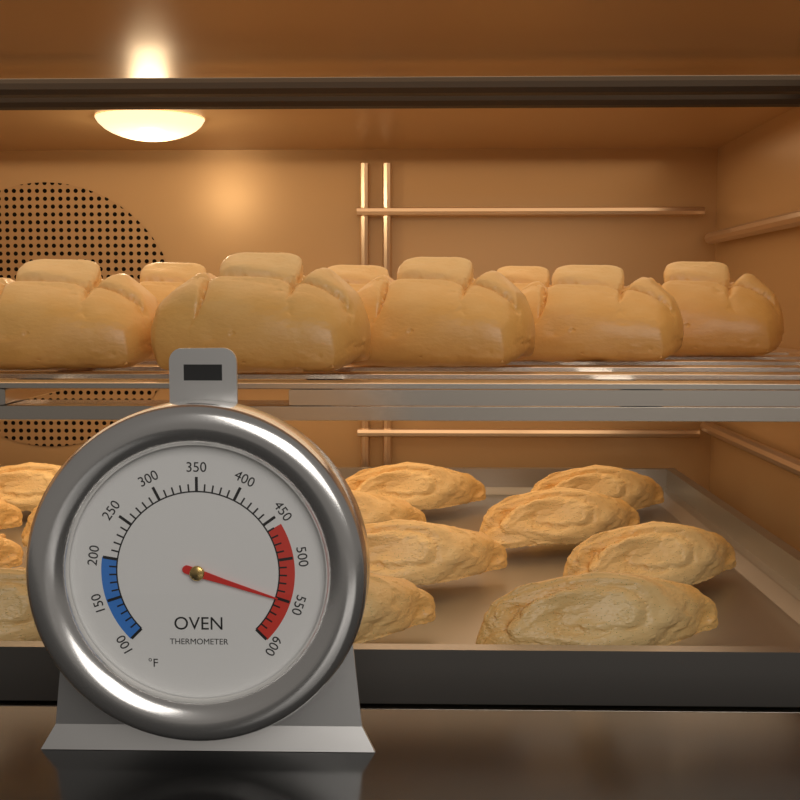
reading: 550 °F
